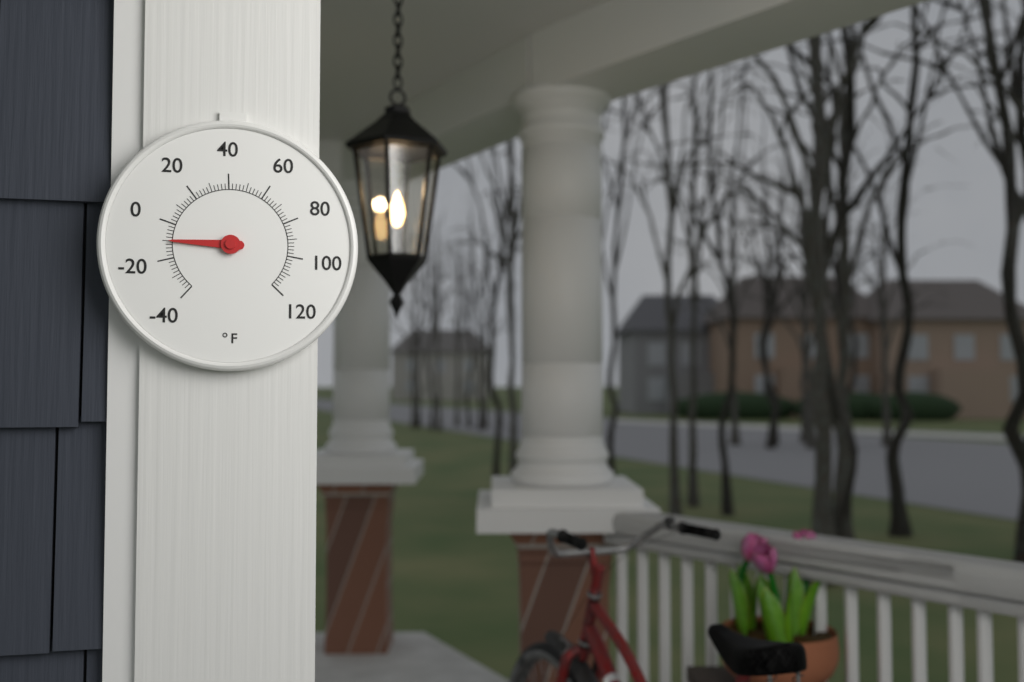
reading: -10 °F
